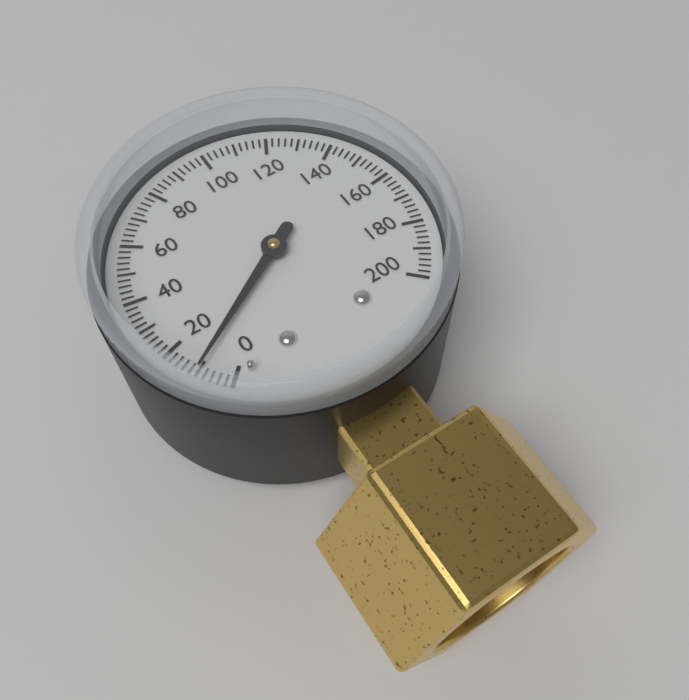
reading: 10 (no unit)
